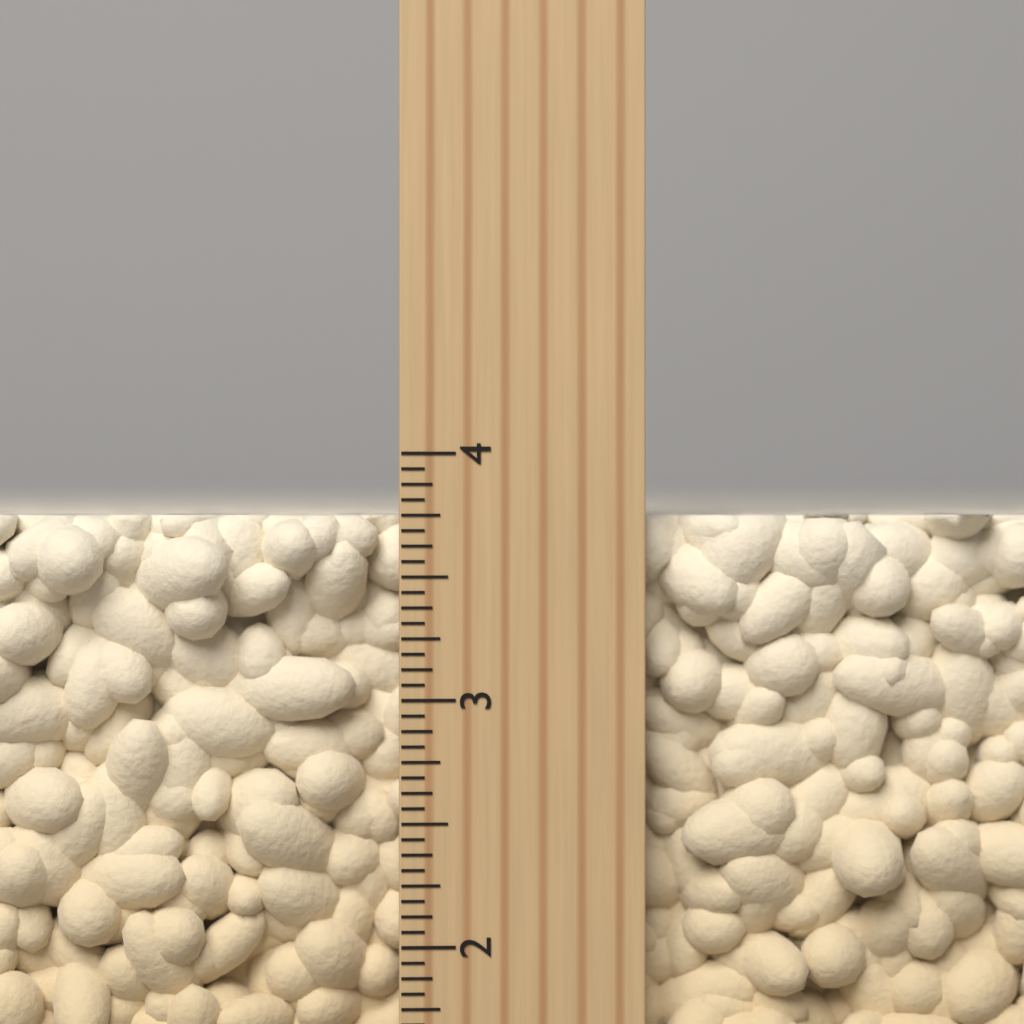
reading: 3.7500 inch
